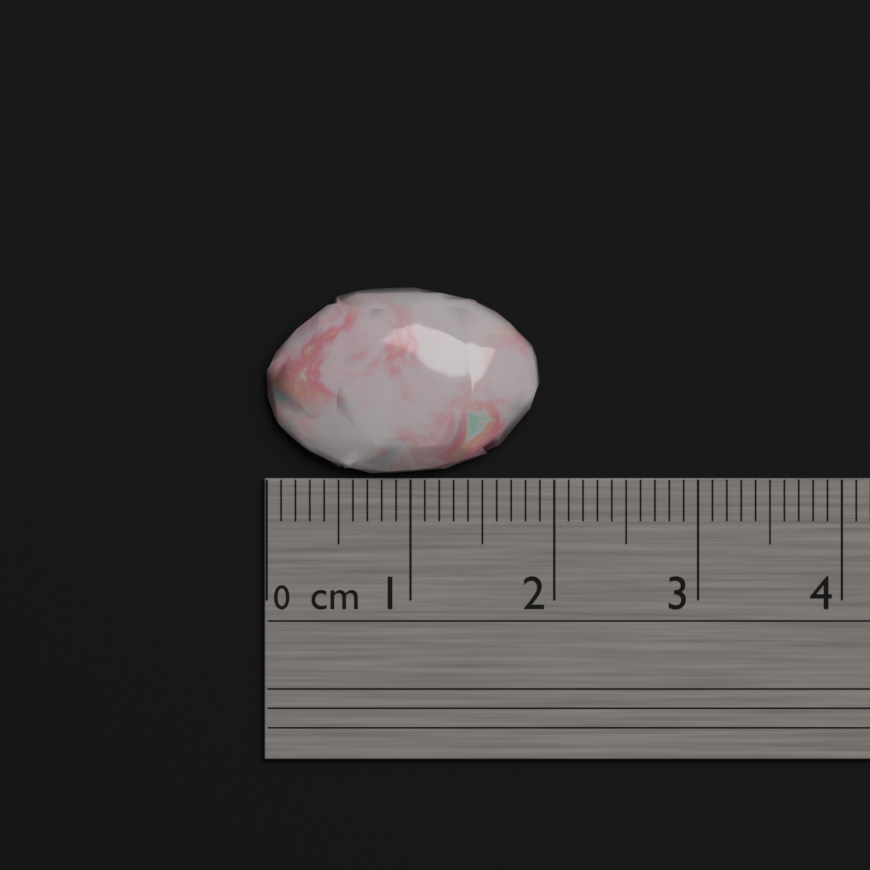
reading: 1.9 cm
